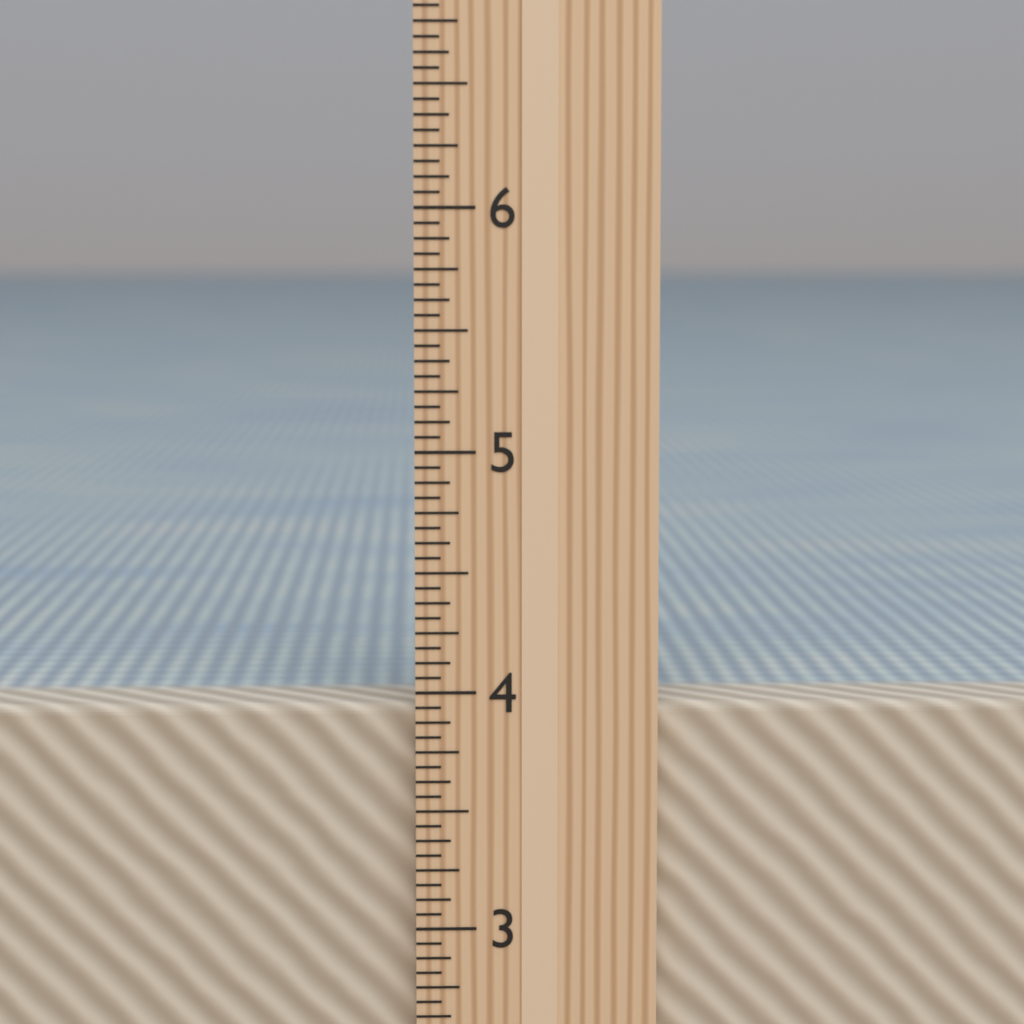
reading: 3.9375 in
